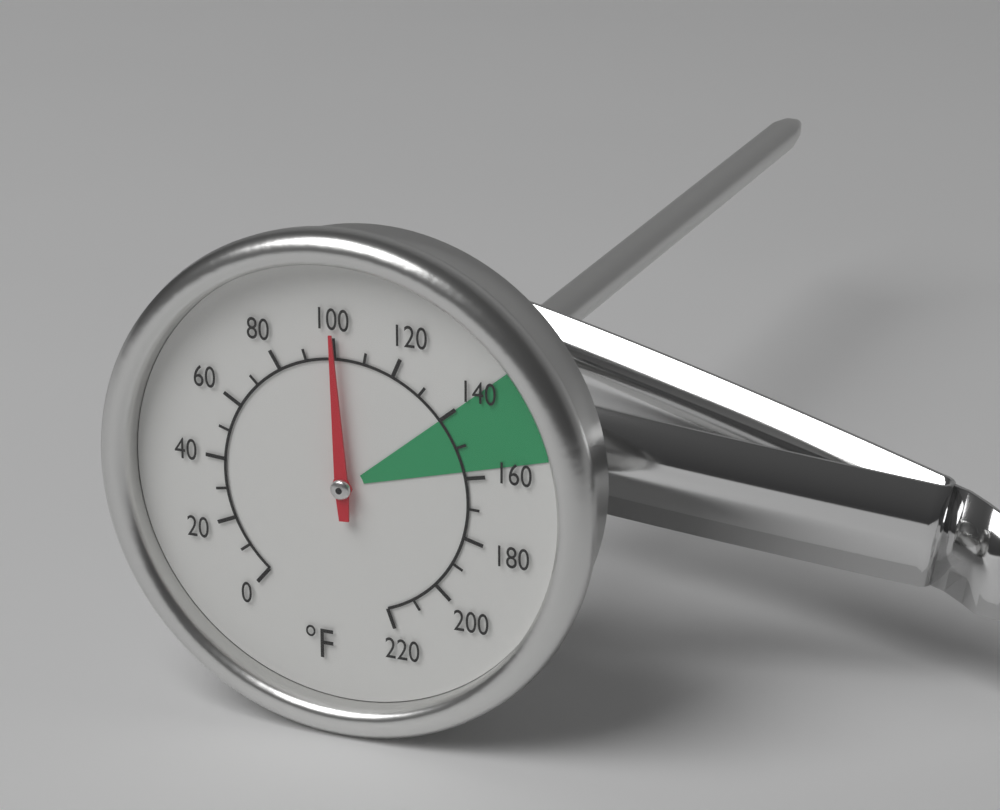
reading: 100 °F
